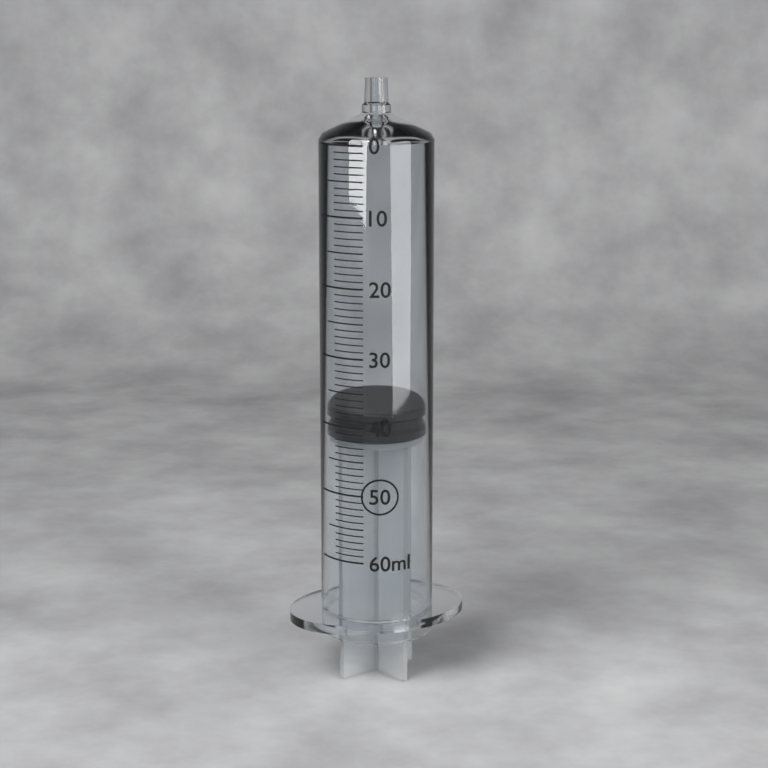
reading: 38 ml
